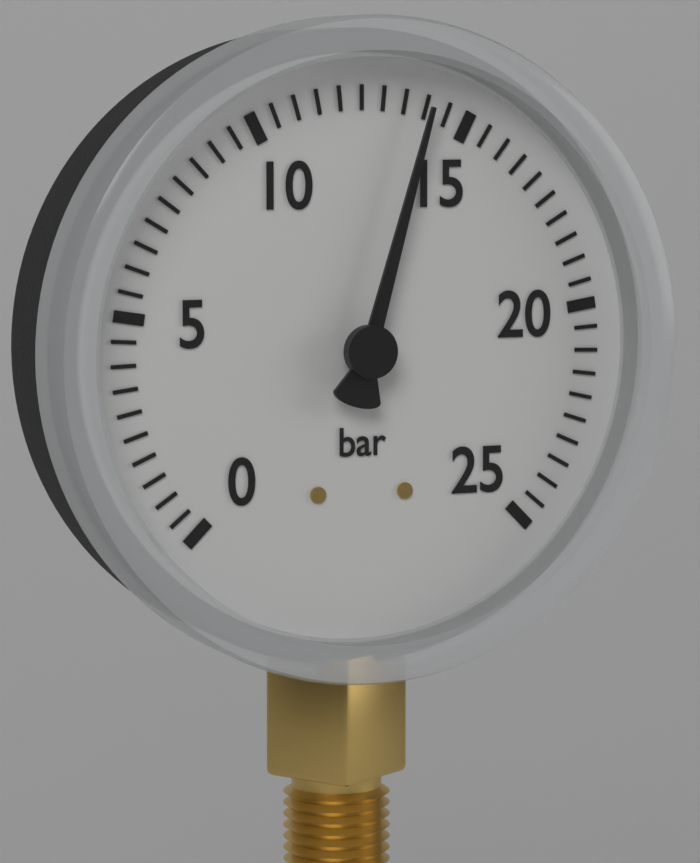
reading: 14.0 bar
